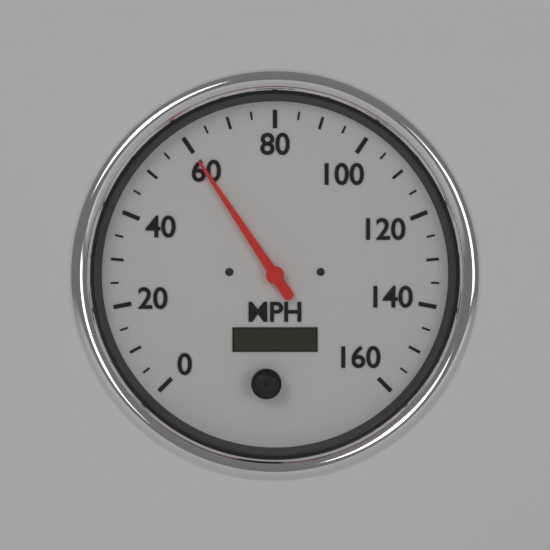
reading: 60 MPH
